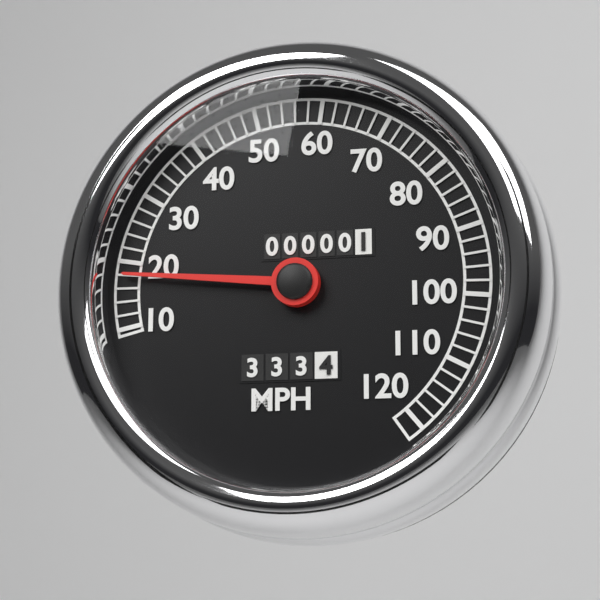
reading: 18 MPH
